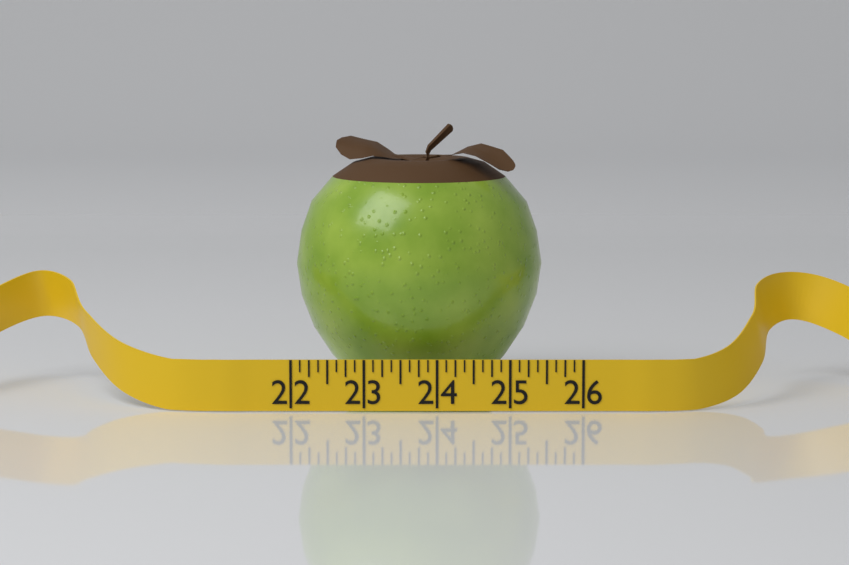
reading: 25.500 (no unit)
